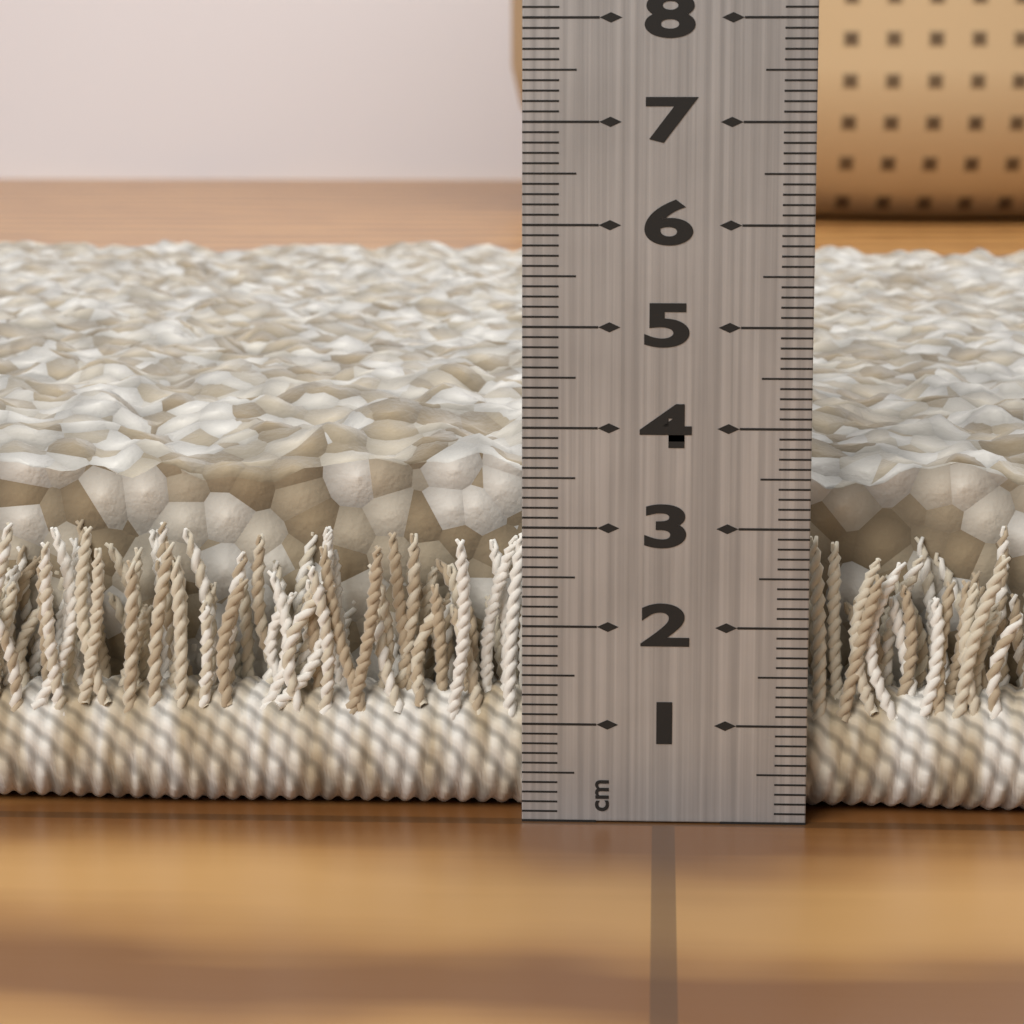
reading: 4.1 cm
